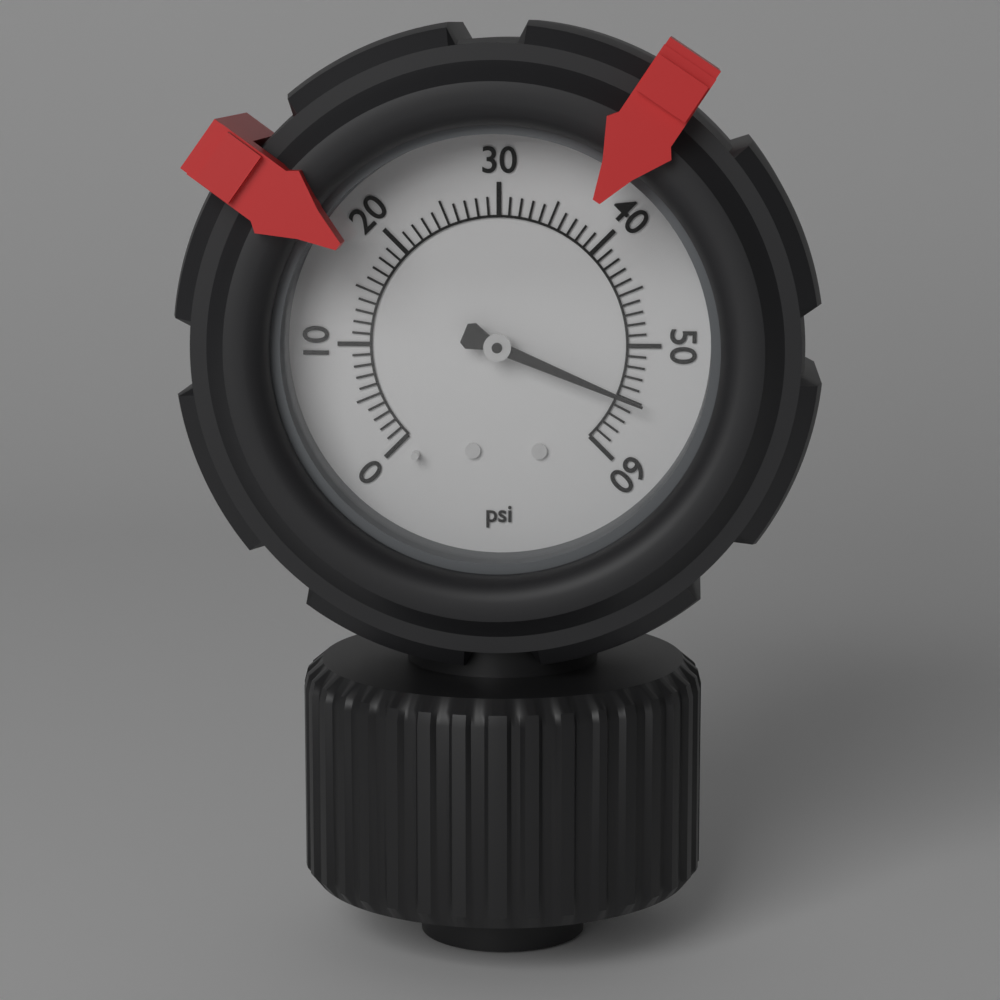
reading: 55 psi
